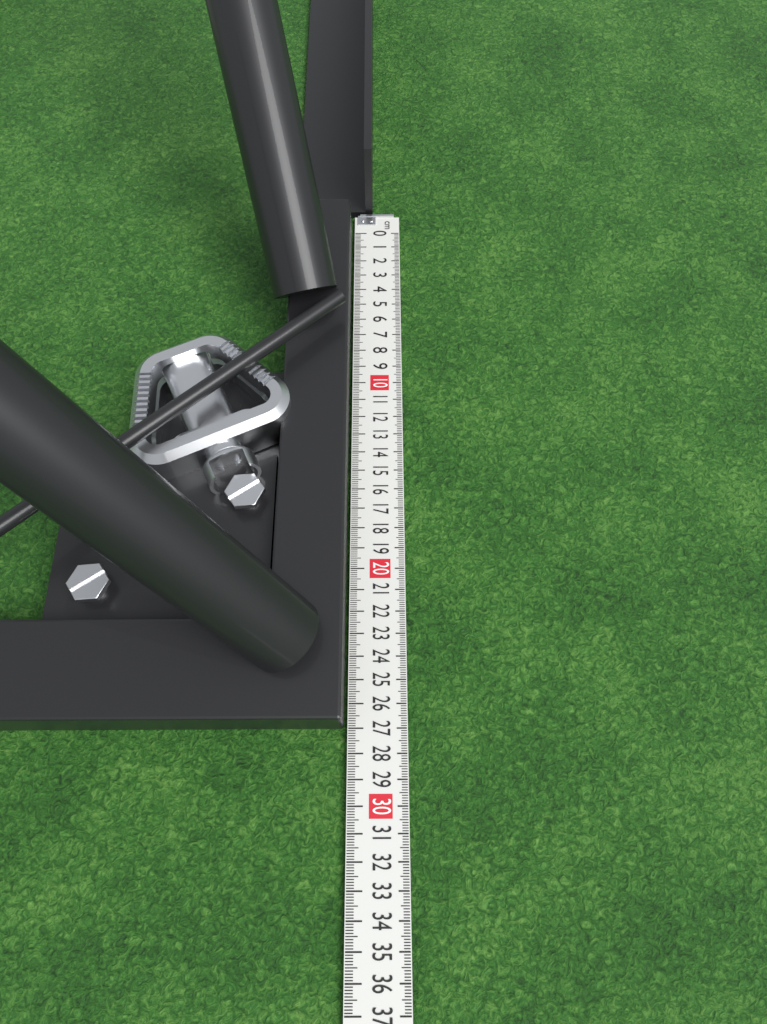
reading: 27.0 cm
